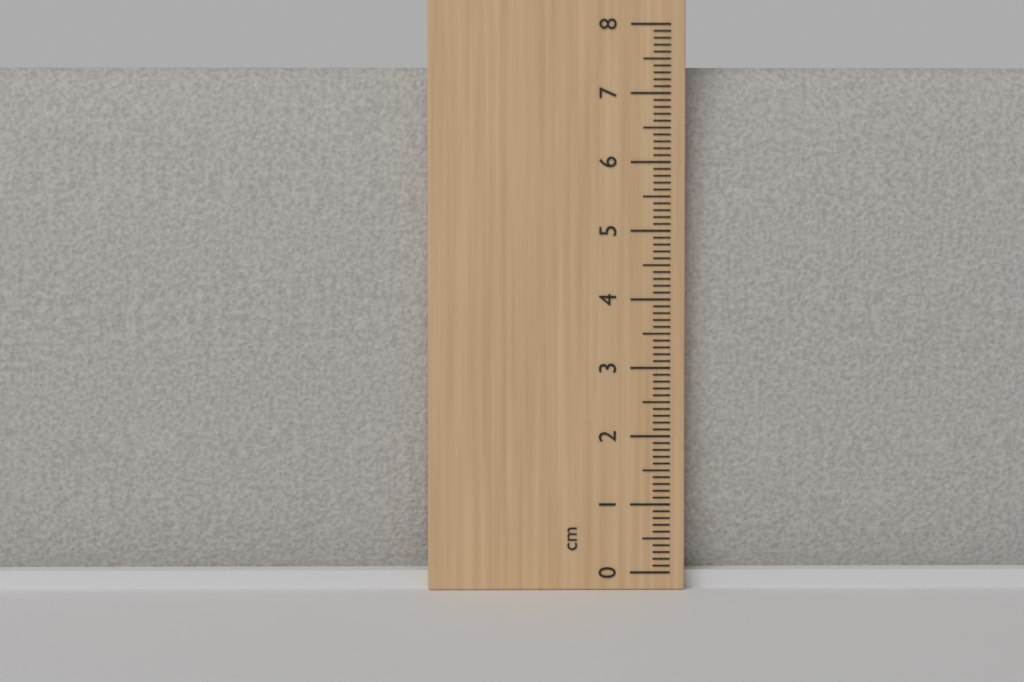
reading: 7.4 cm
